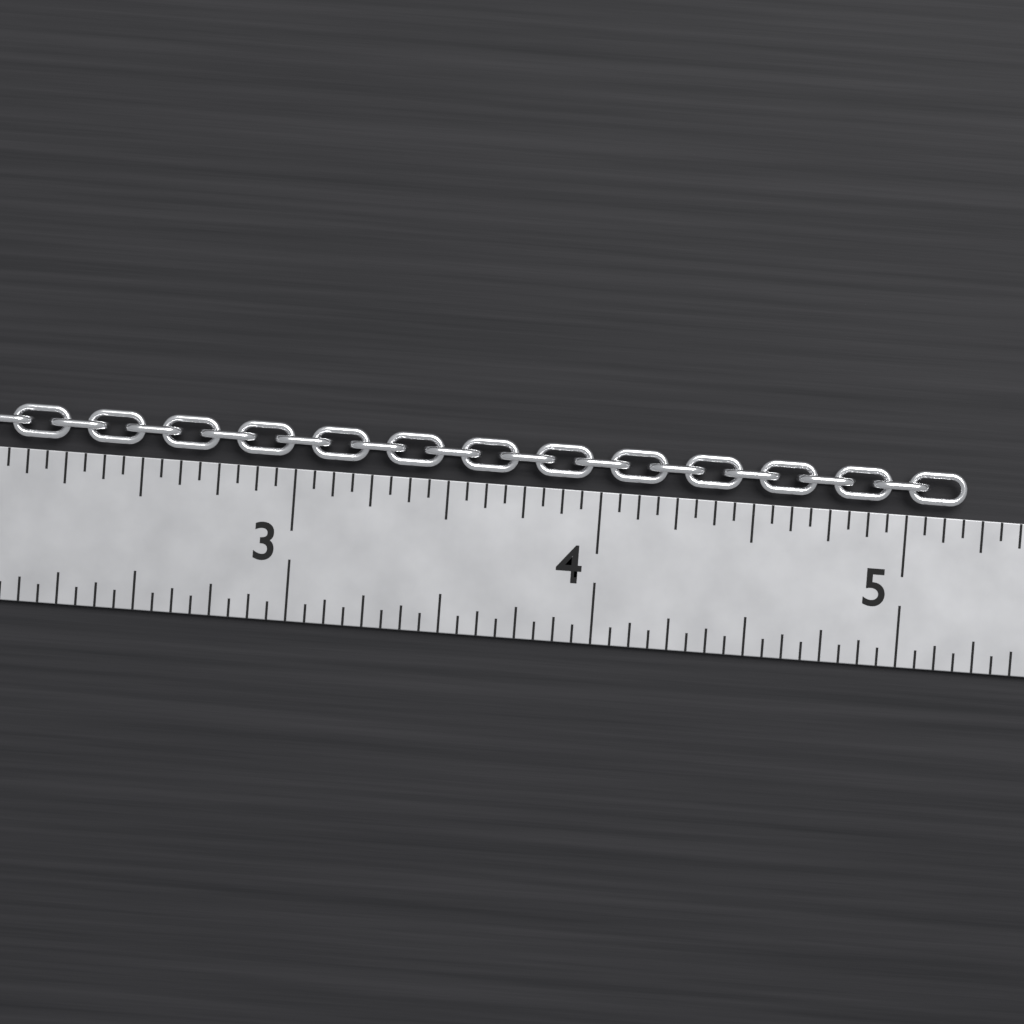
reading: 5.1875 in
